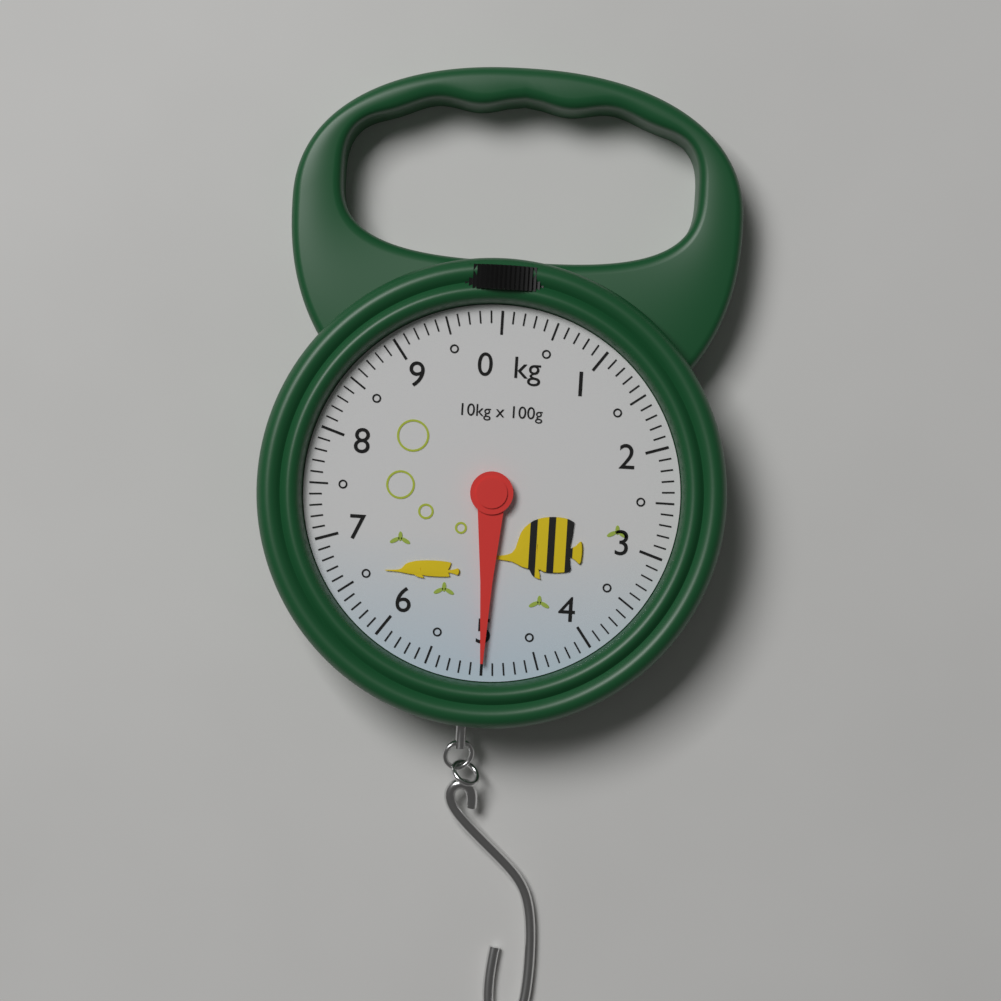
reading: 5.0 kg
